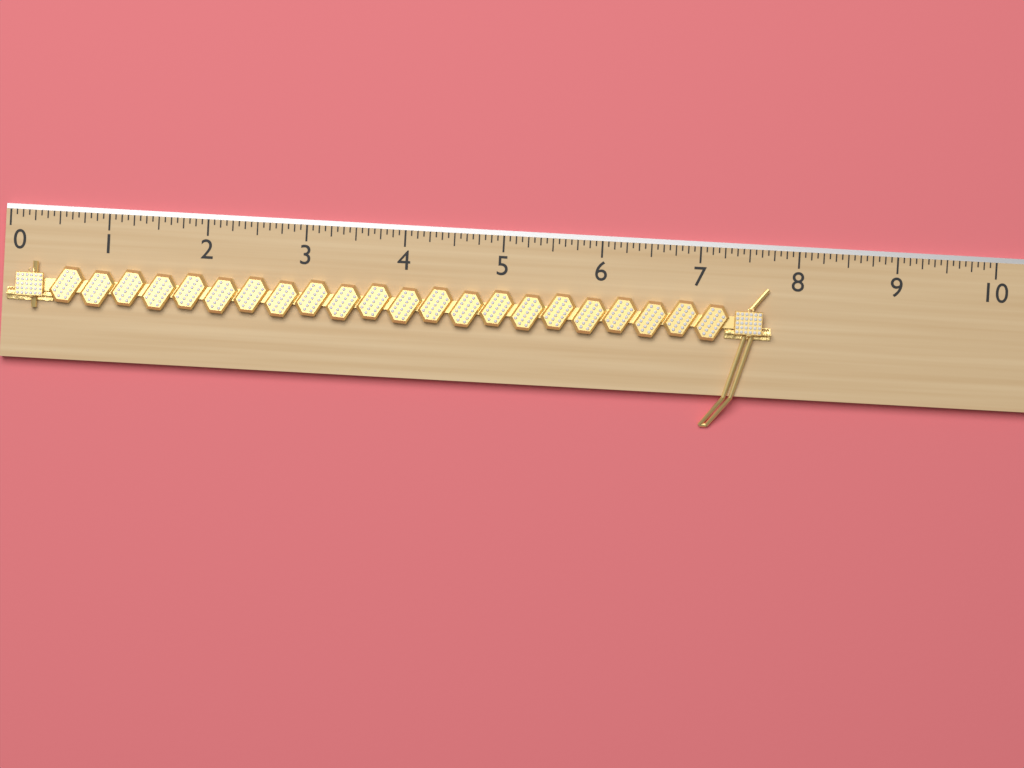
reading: 7.7500 (no unit)
